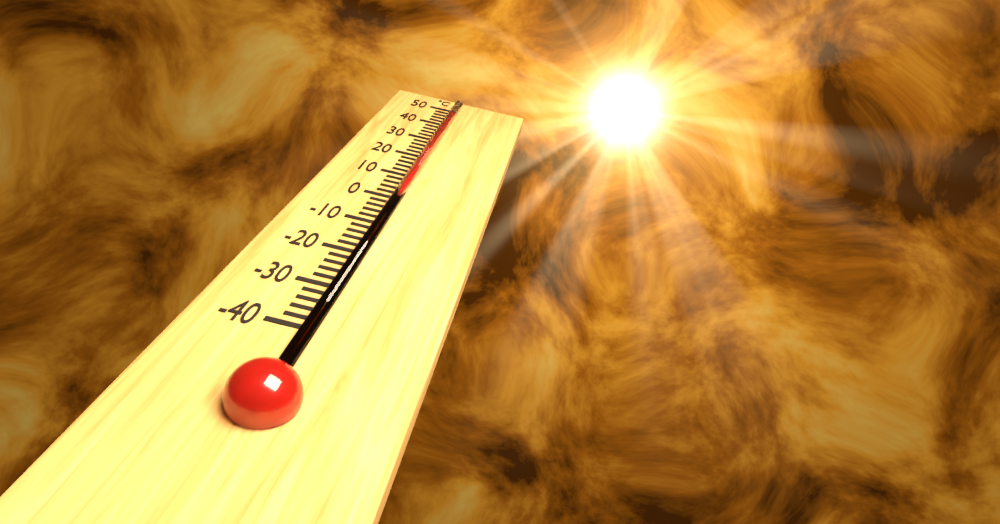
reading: 45 °C
